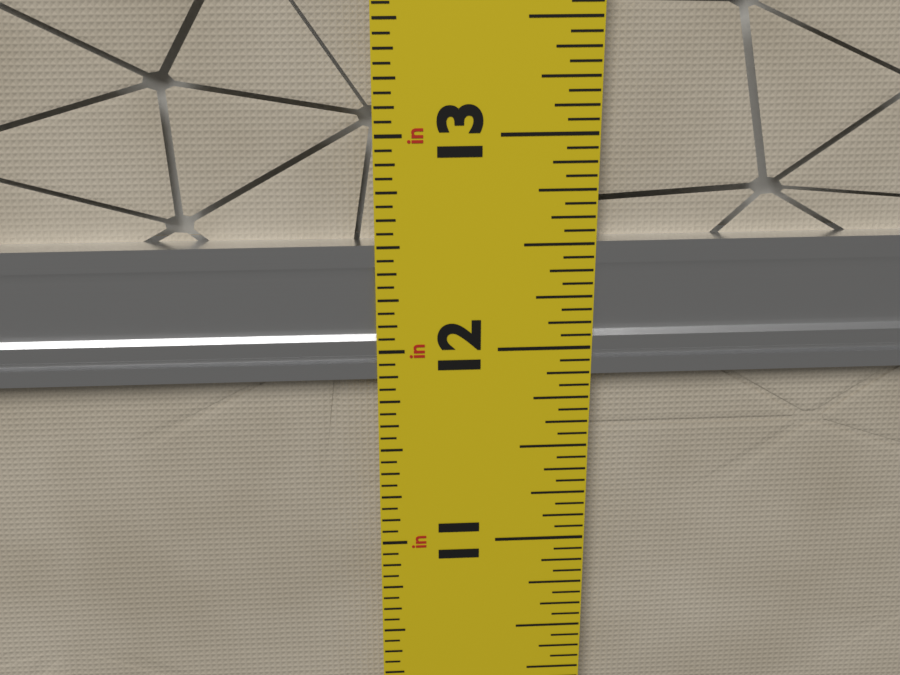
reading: 12.5000 in
